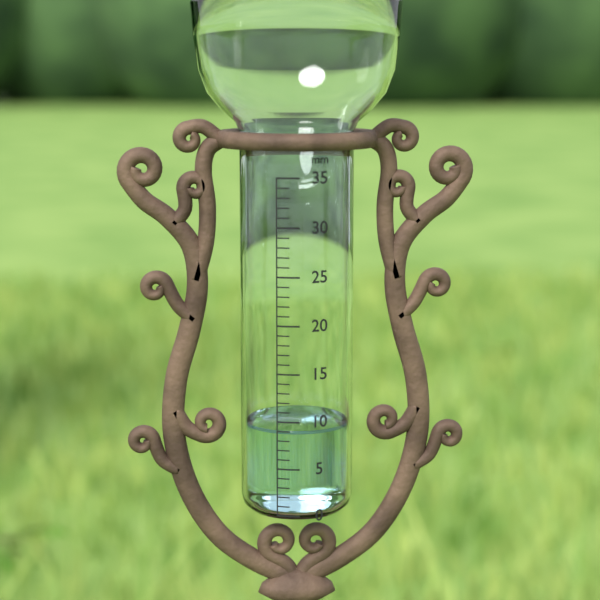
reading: 9 mm
